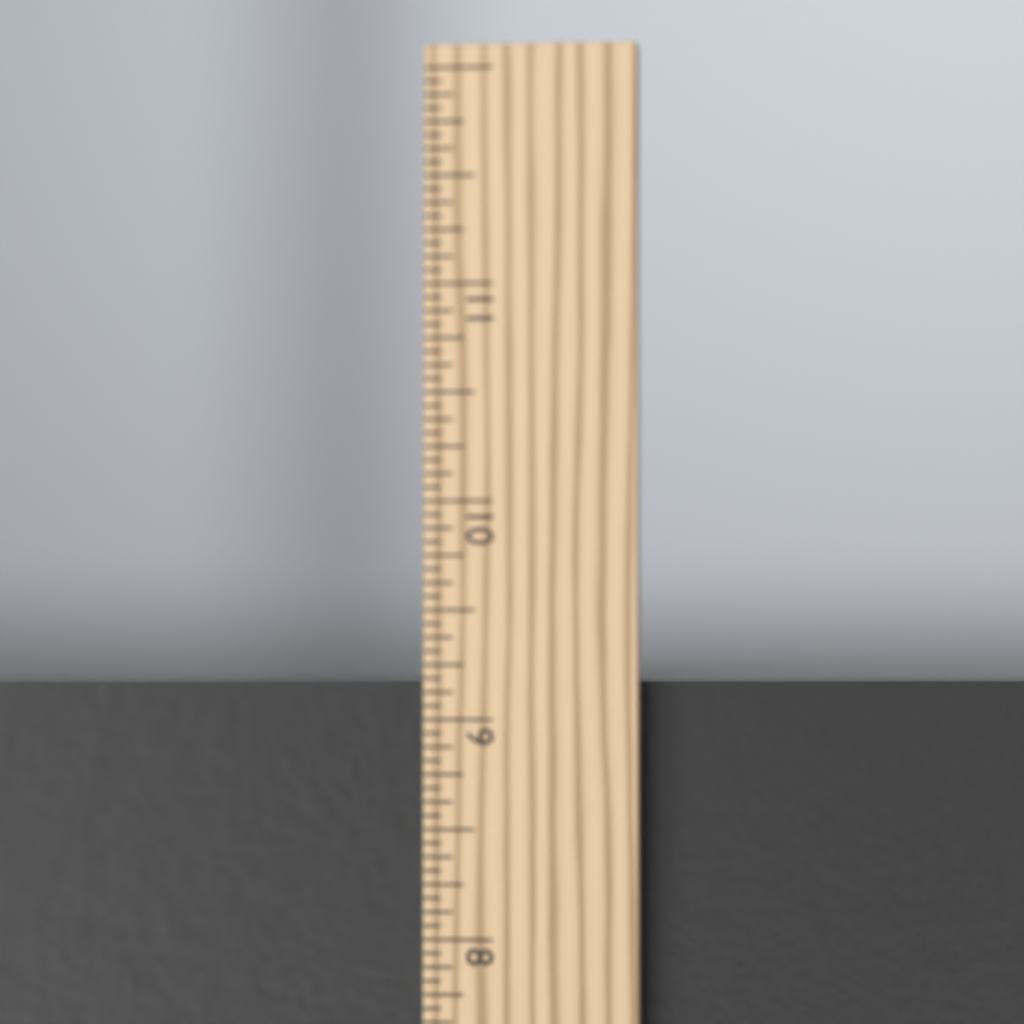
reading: 9.1875 in
